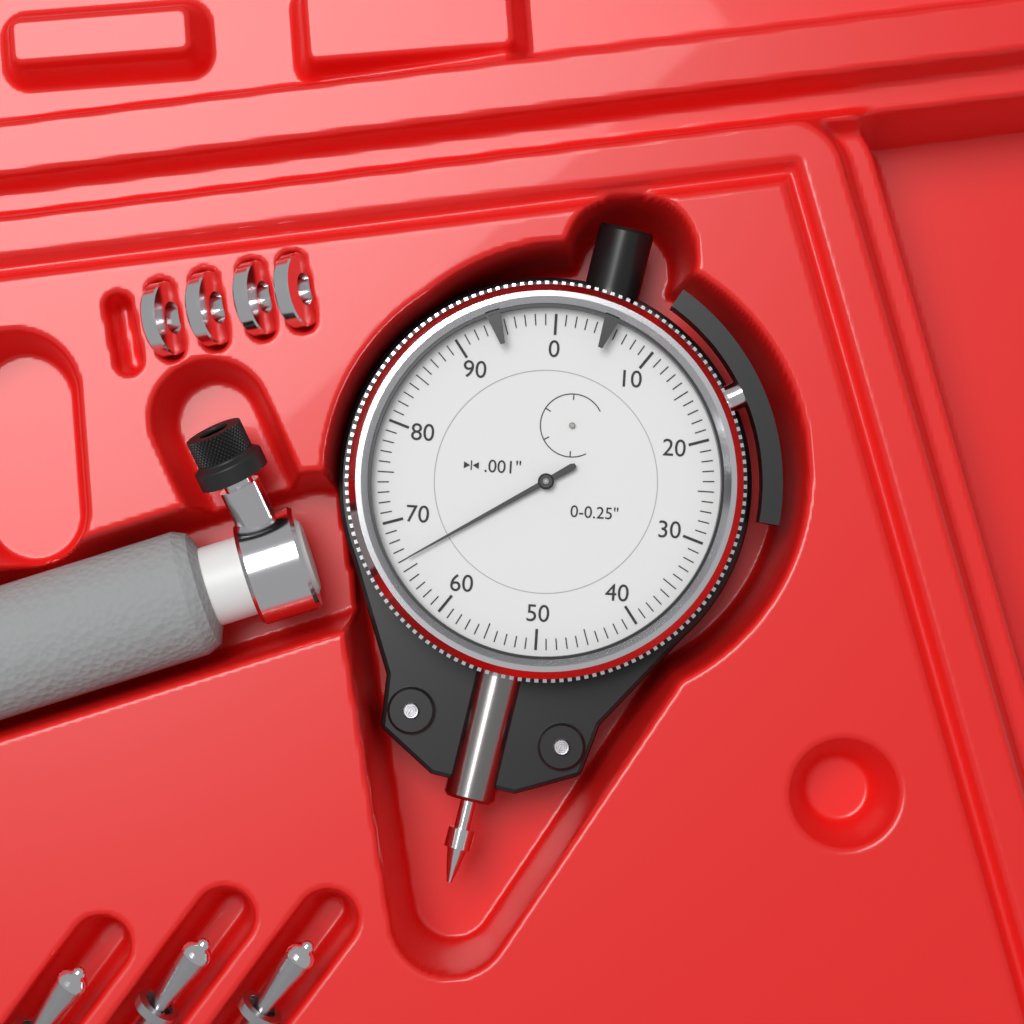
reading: 0.066 in
